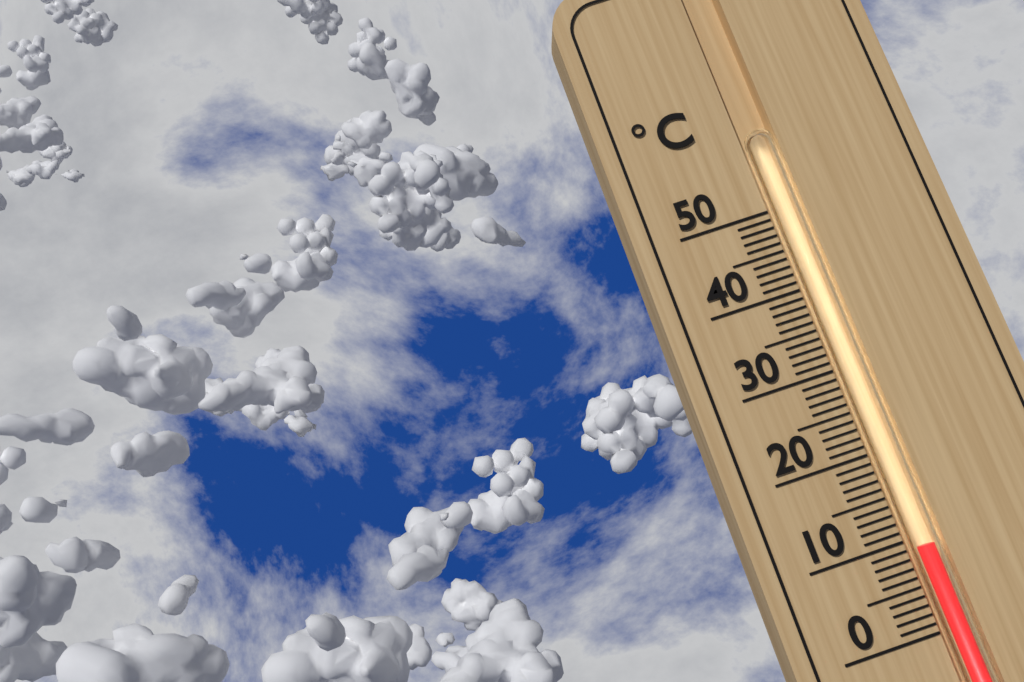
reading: 9 °C
